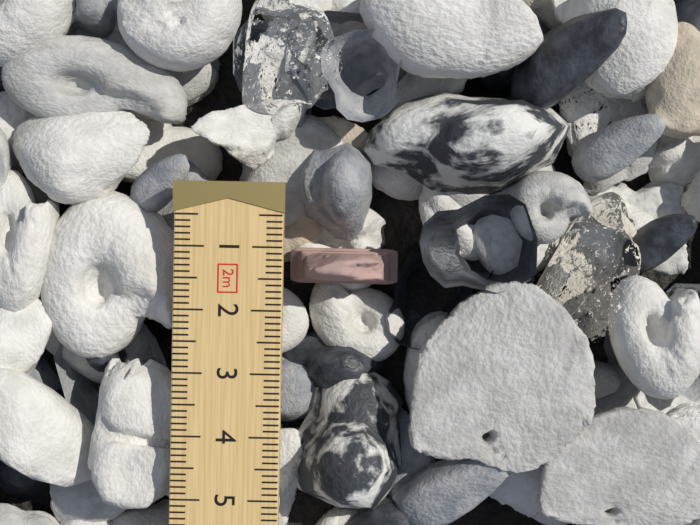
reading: 1.6 cm
